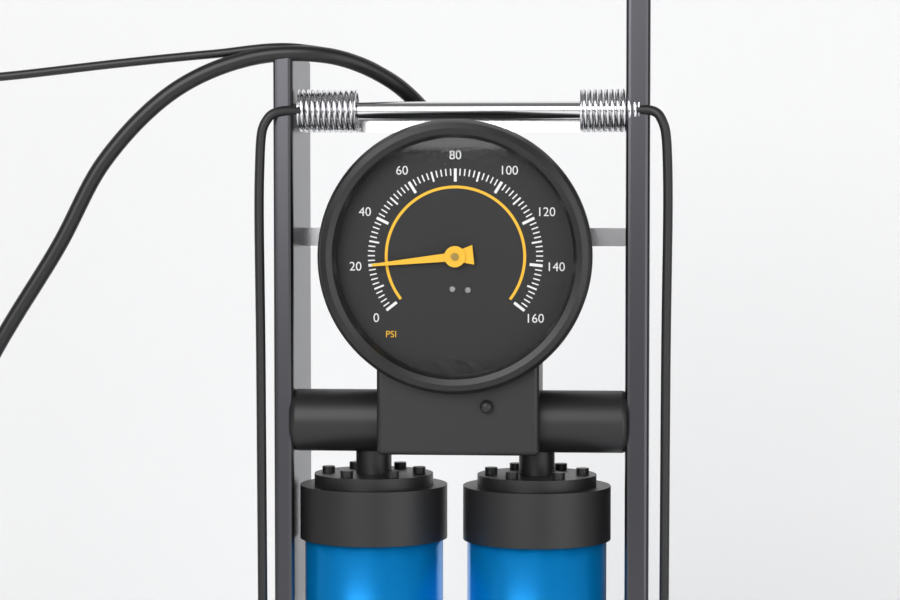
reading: 20 psi
